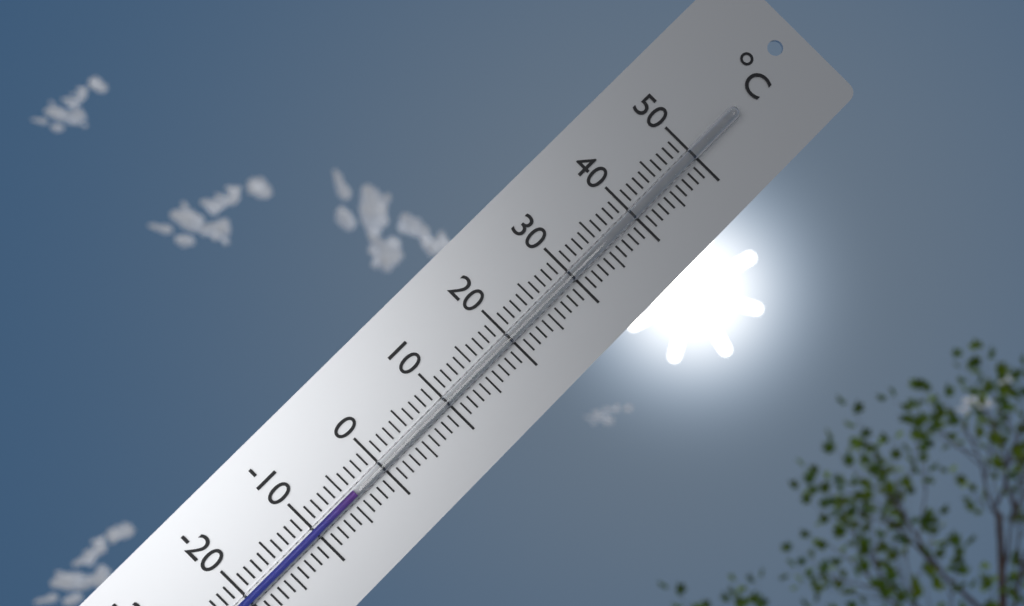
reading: -4 °C
